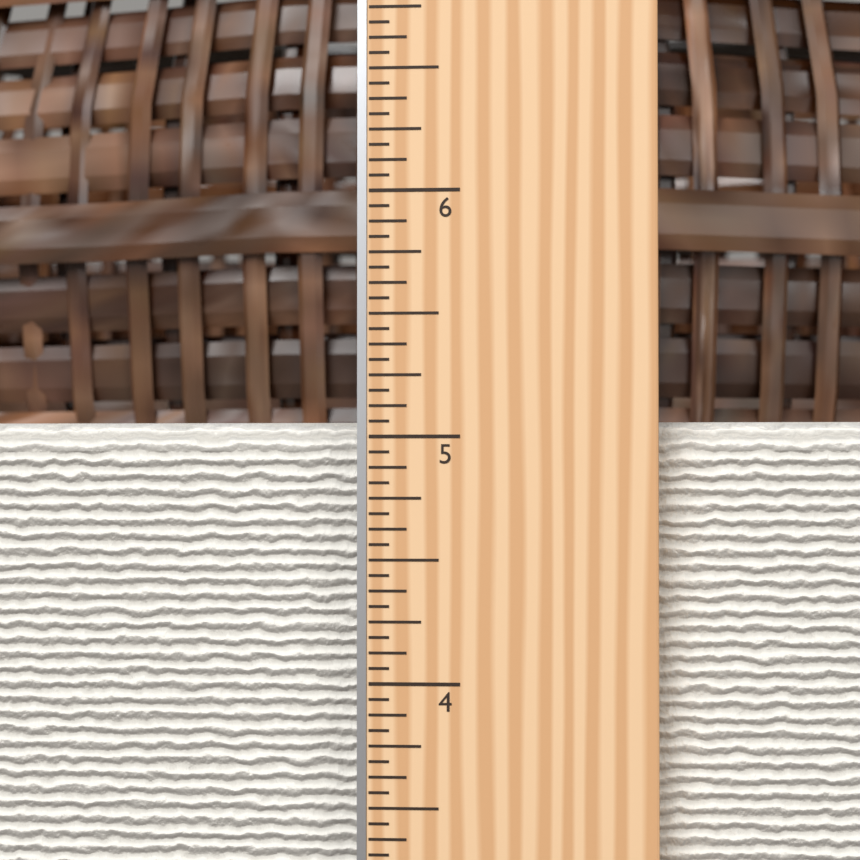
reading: 5.0625 in
